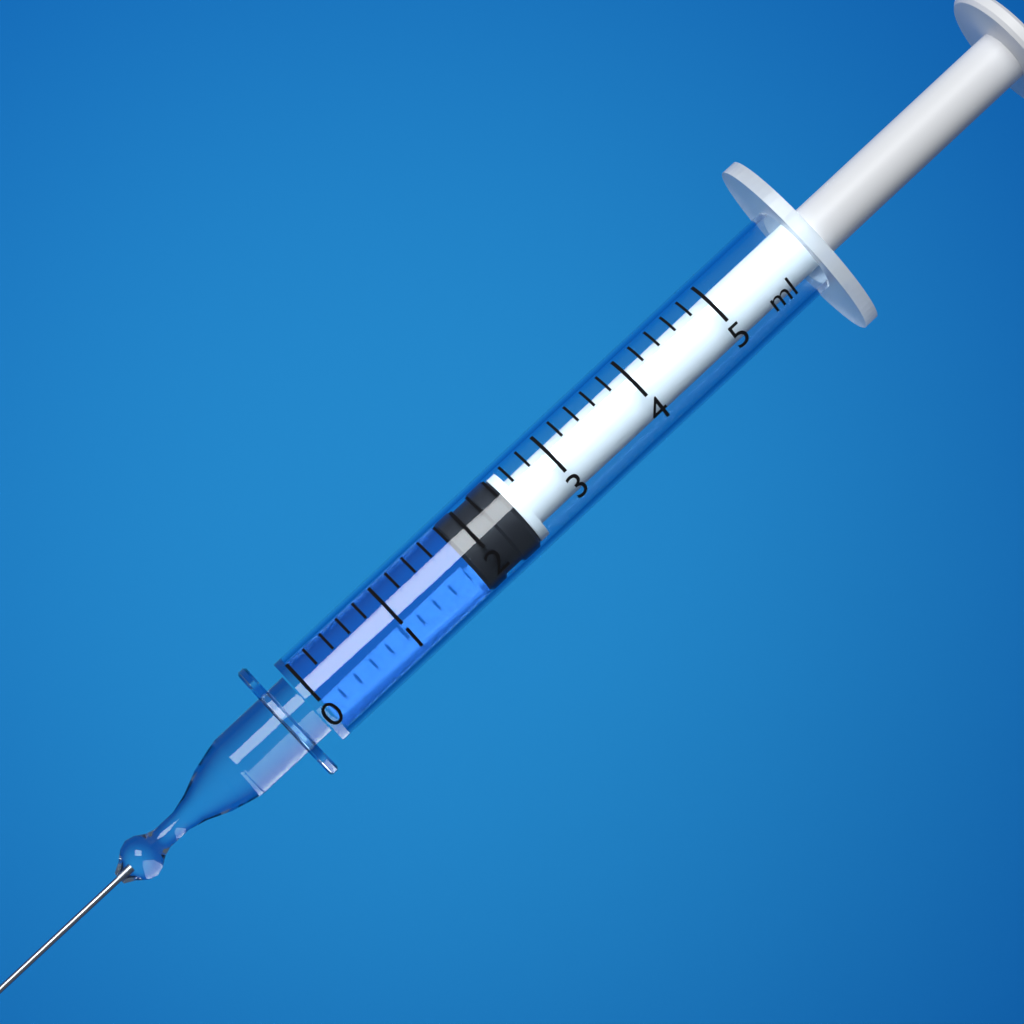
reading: 1.8 ml
